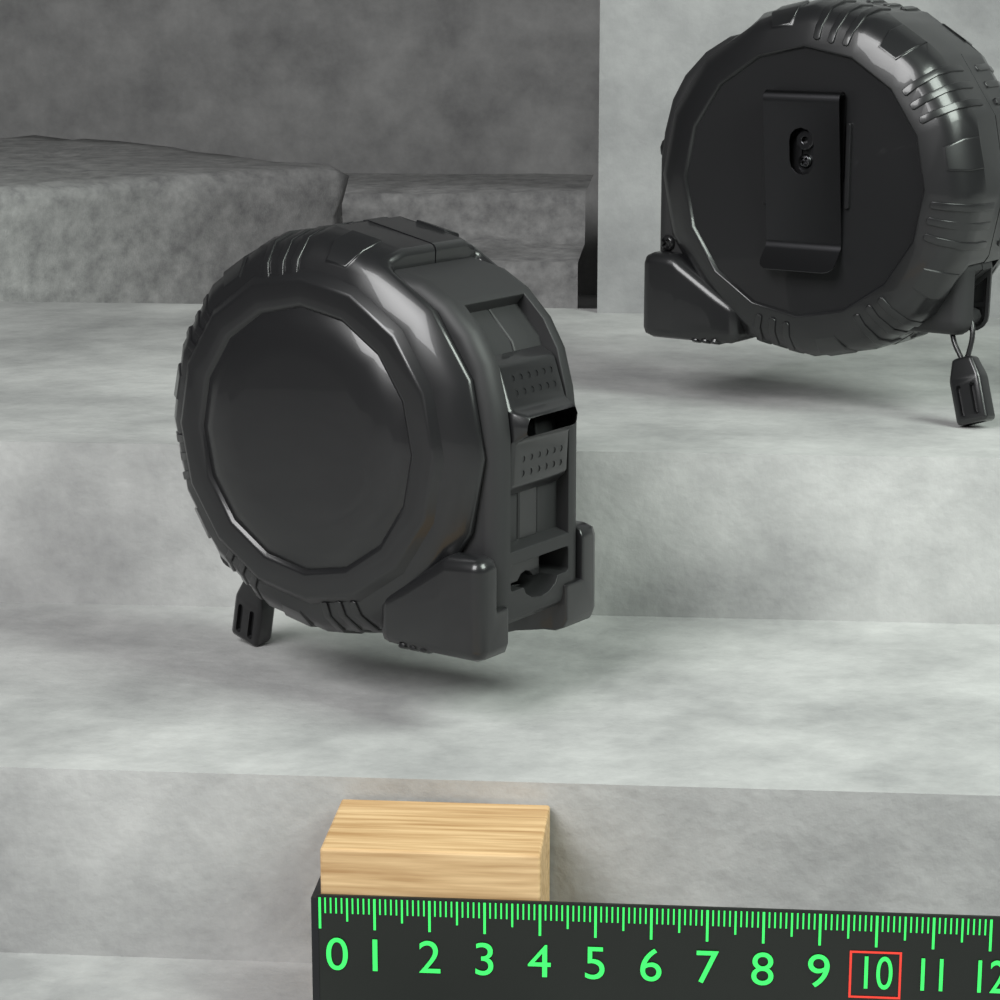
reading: 4.0 (no unit)
